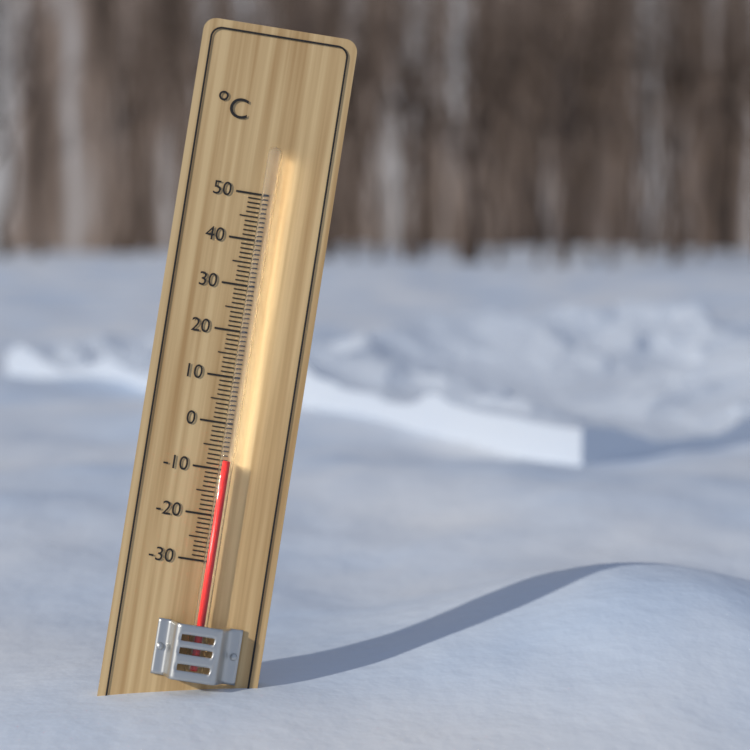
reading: -8 °C
